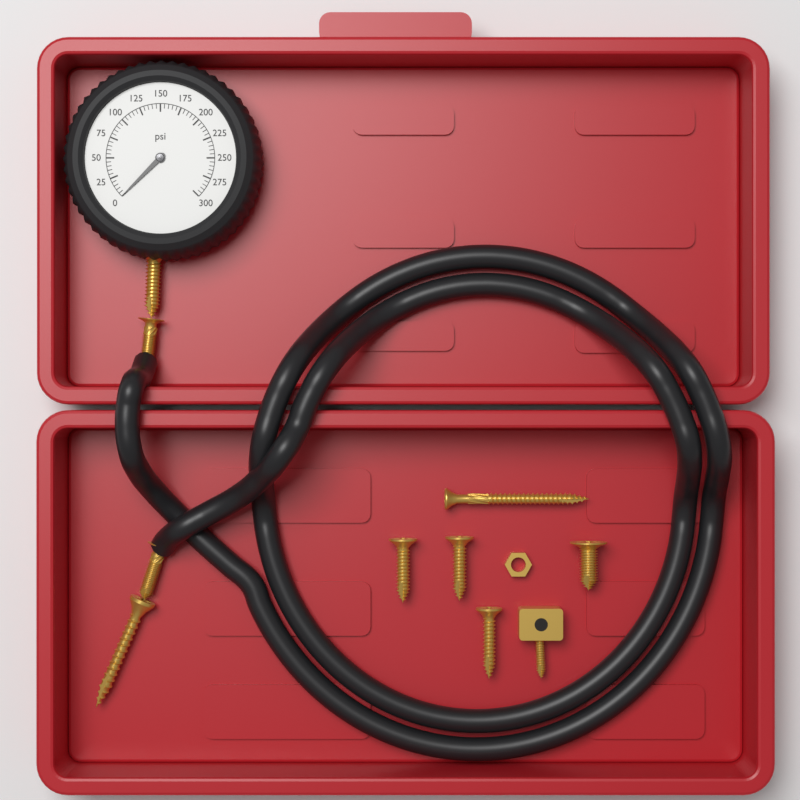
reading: 0 psi
